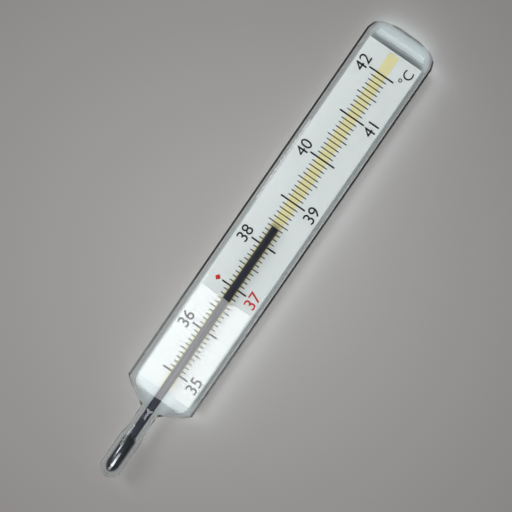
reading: 38.4 °C
